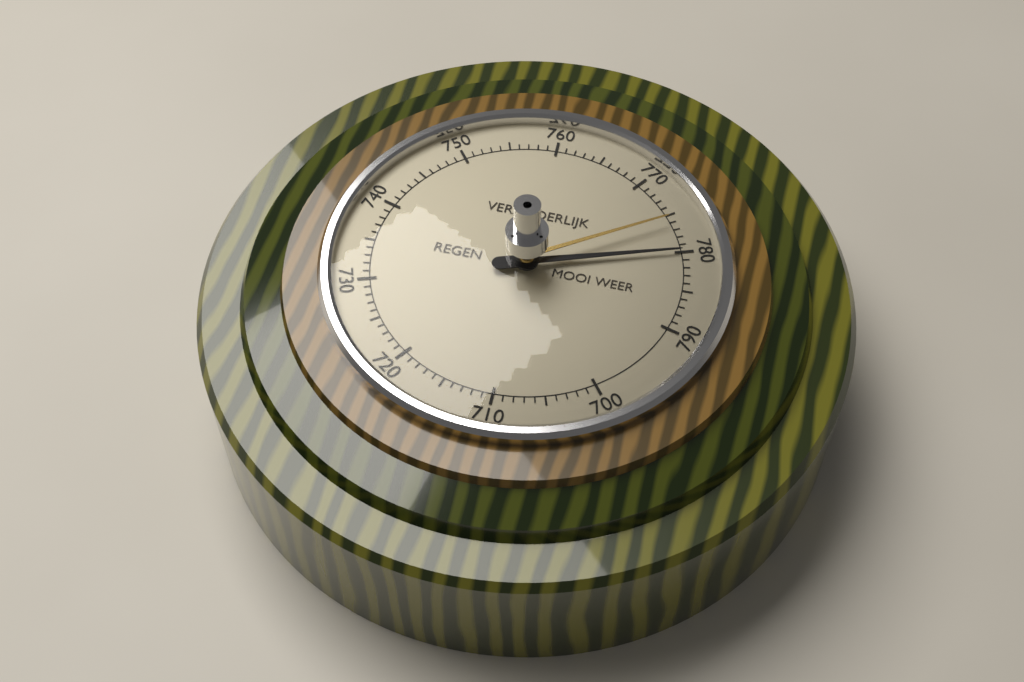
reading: 780 (no unit)
